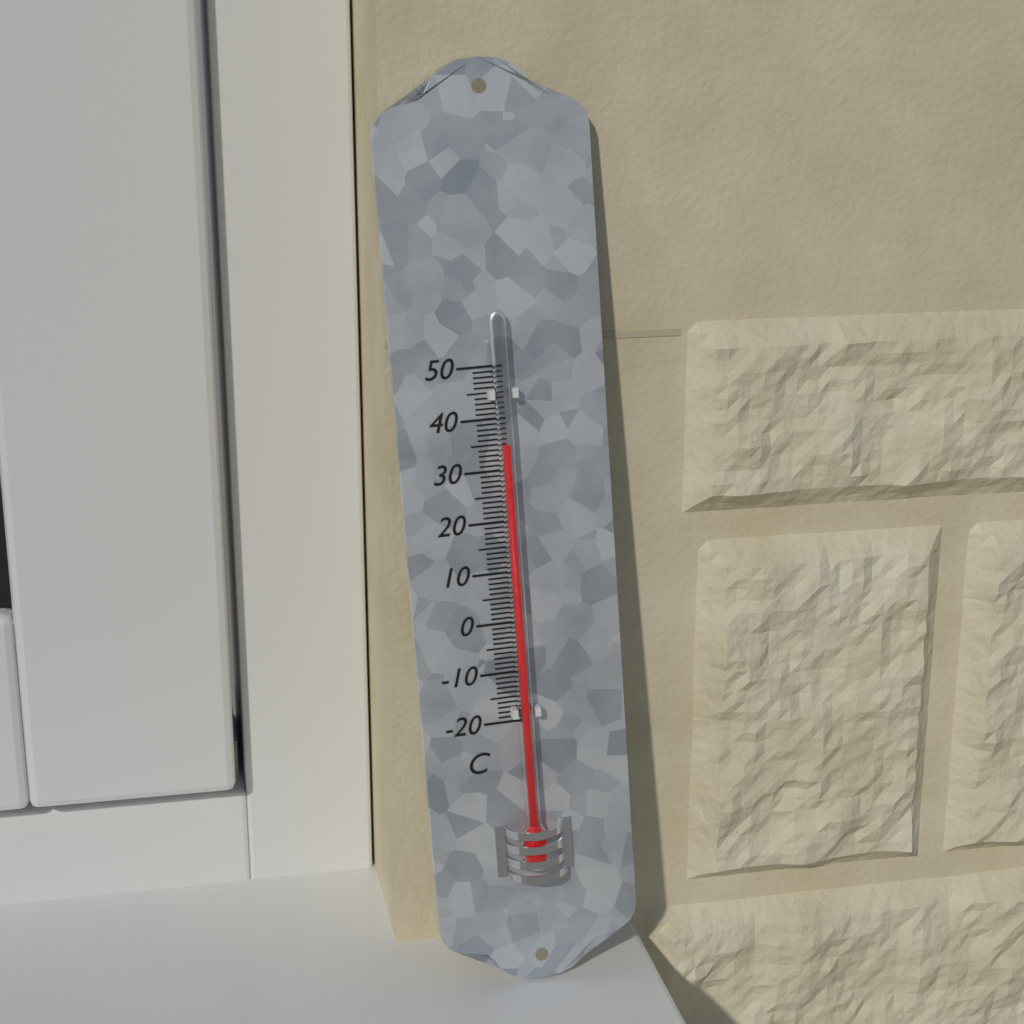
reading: 35 °C
